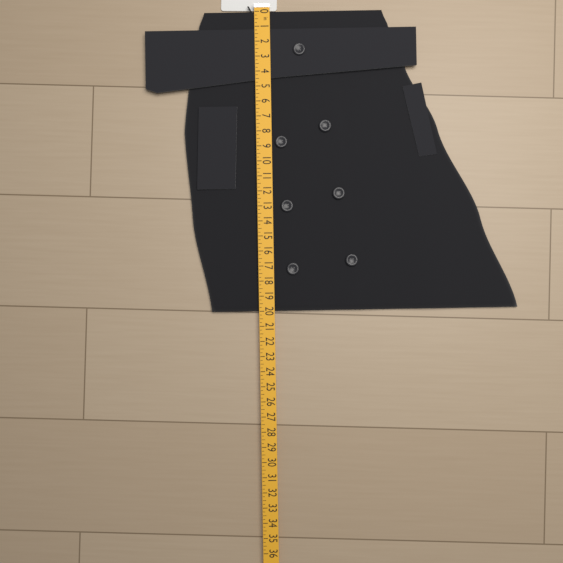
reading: 20.00 in
